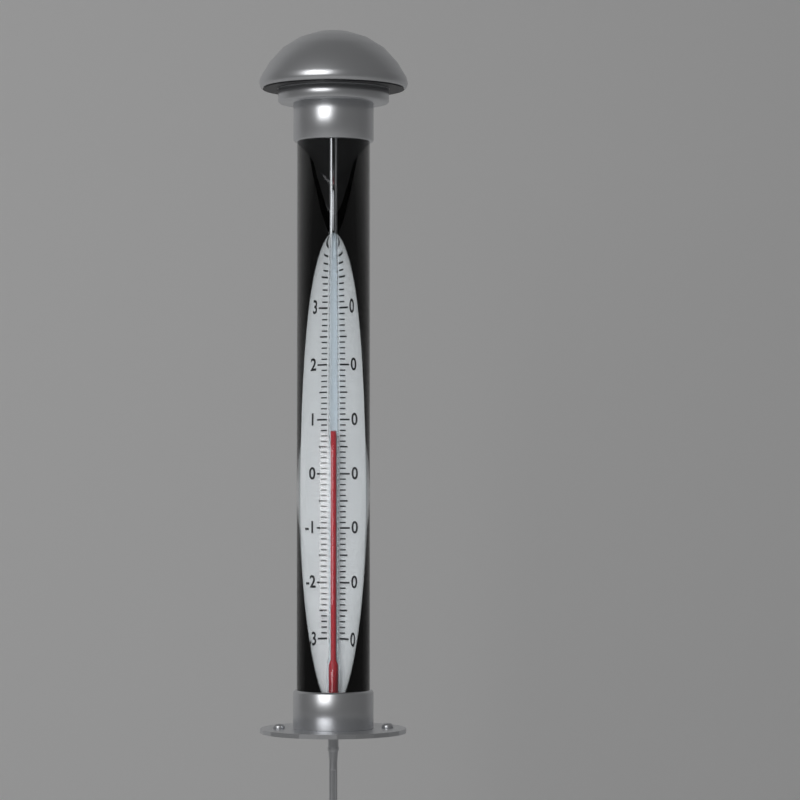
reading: 8 °C
